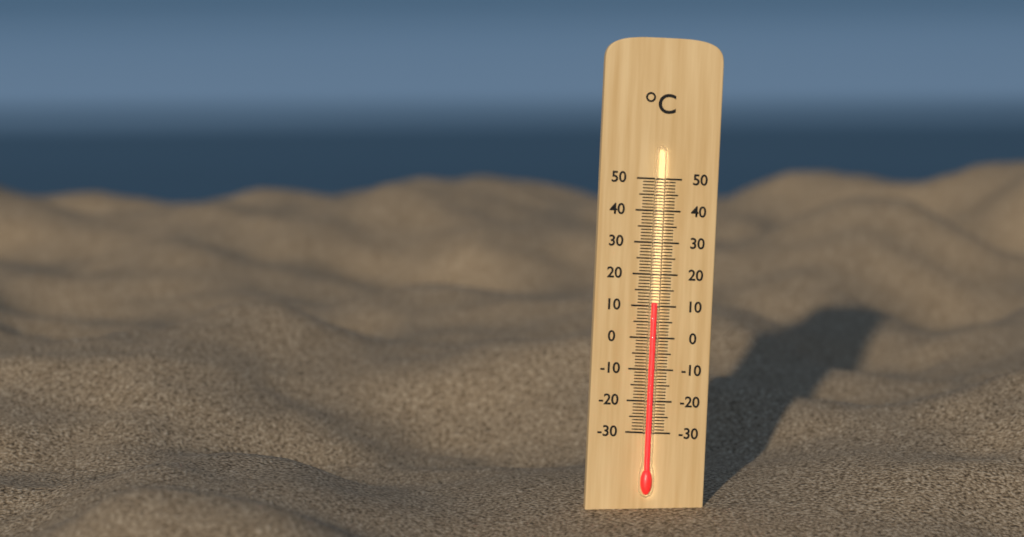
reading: 11 °C
